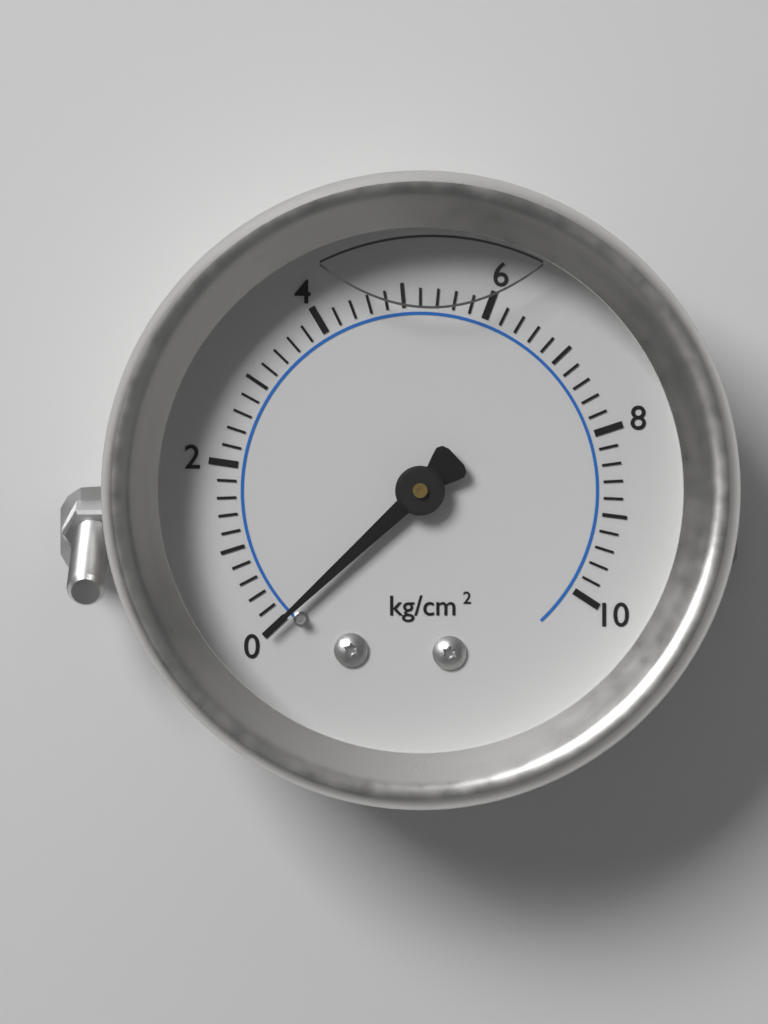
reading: 0.0 kg/cm²
